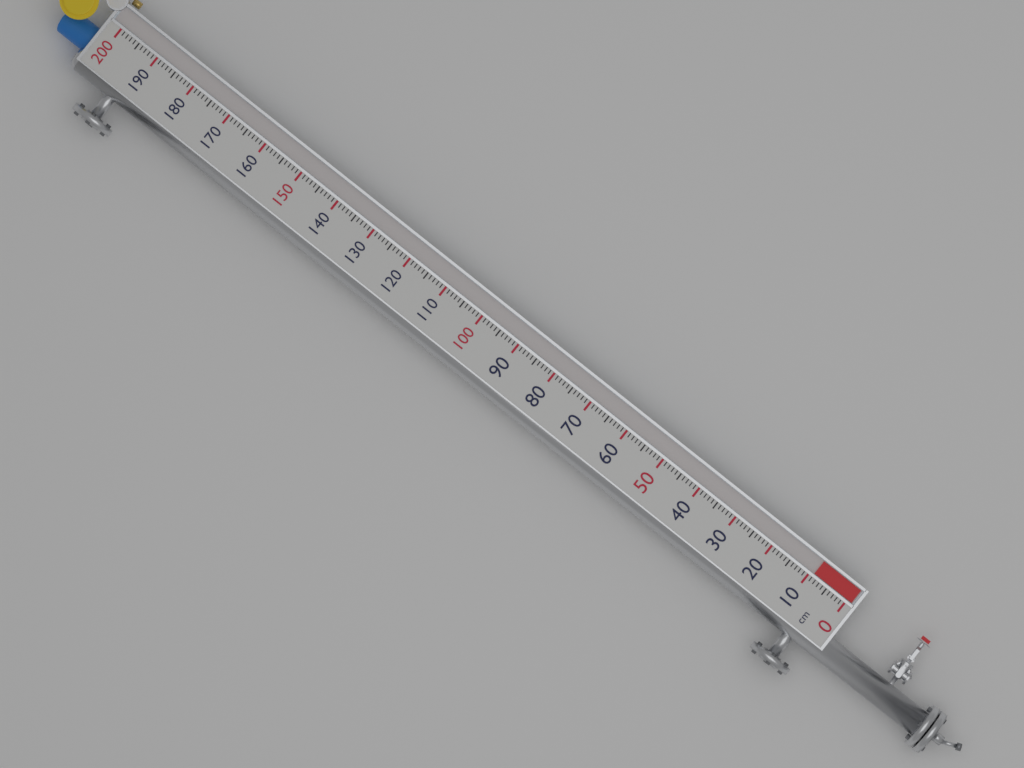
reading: 9 cm
